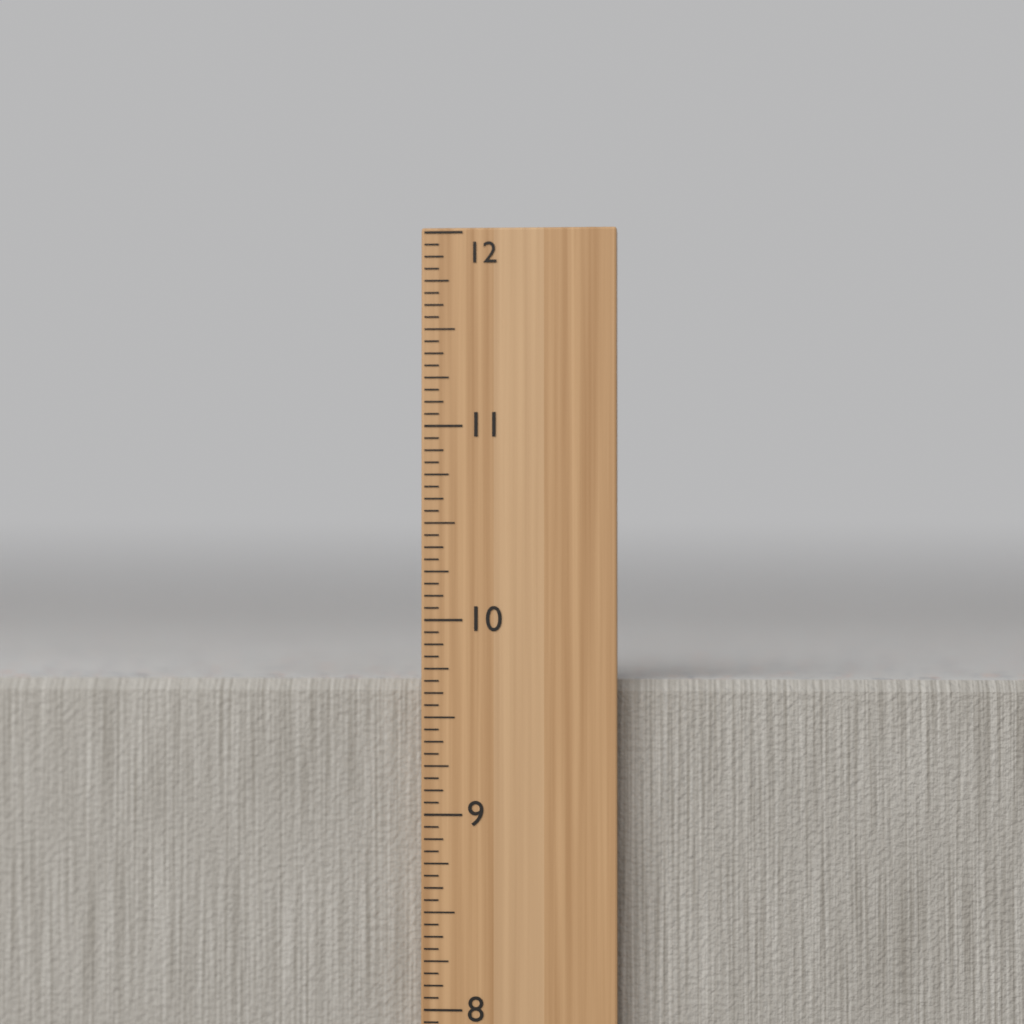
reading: 9.6875 in
